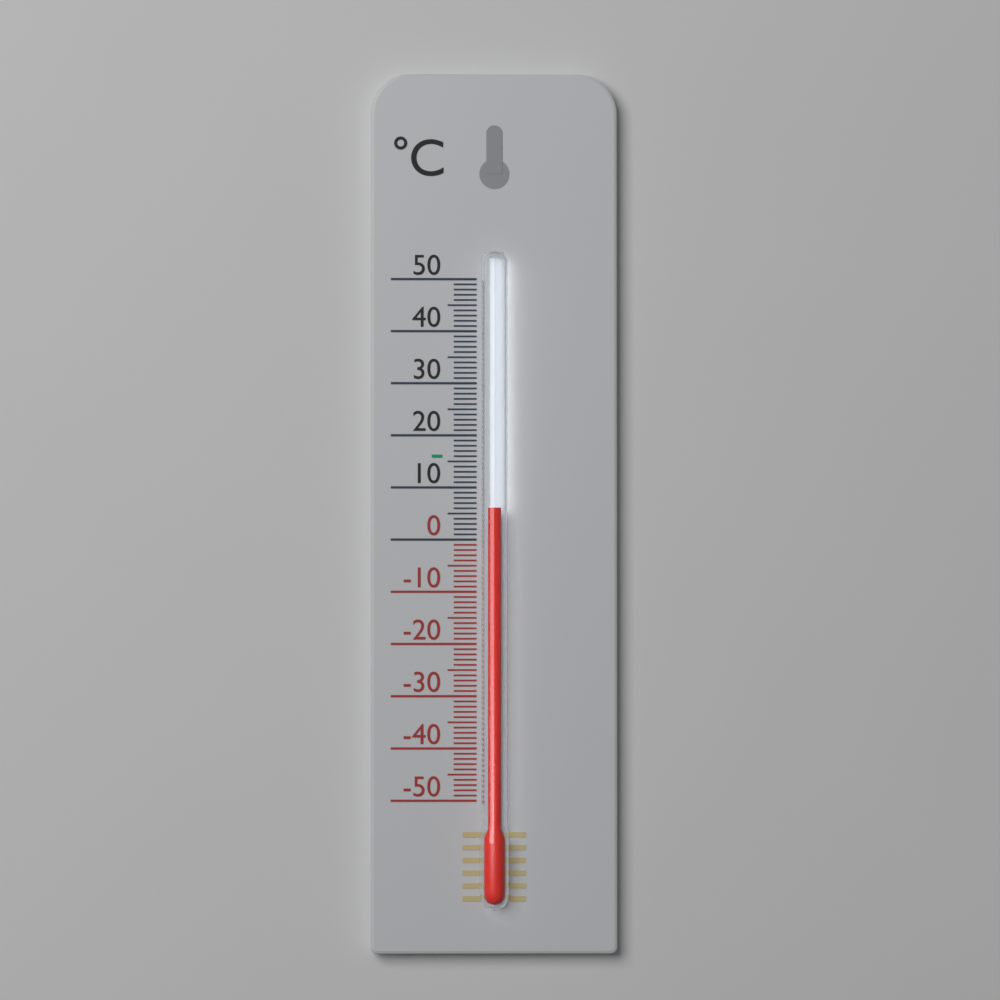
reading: 6 °C
